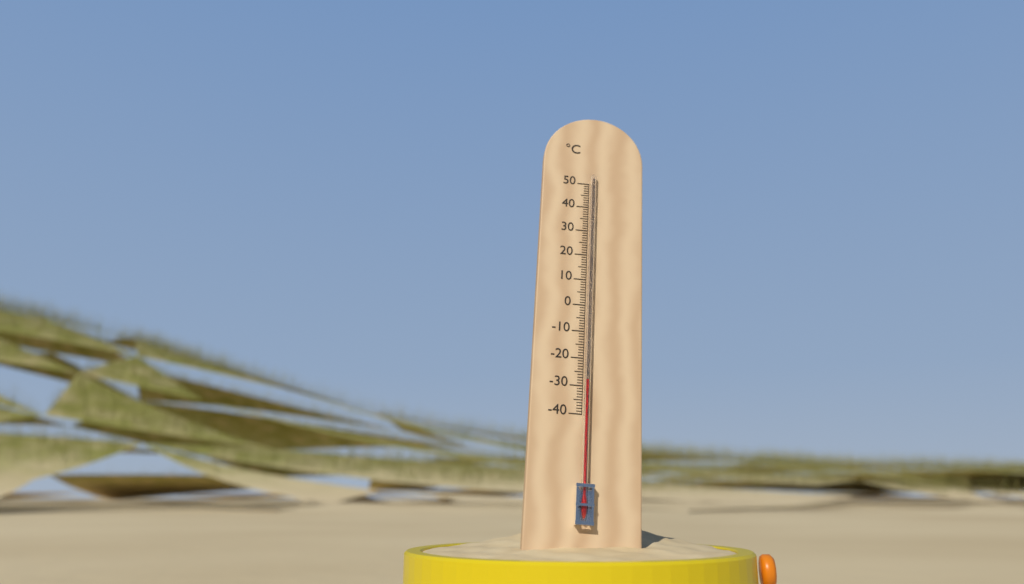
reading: -28 °C
